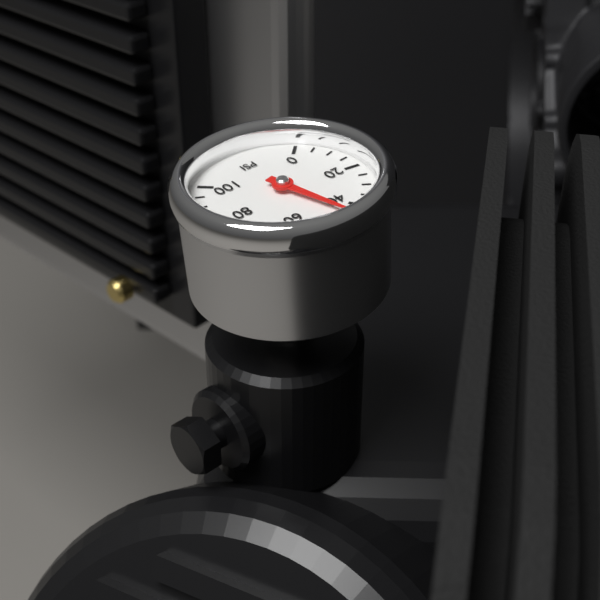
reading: 45 psi
